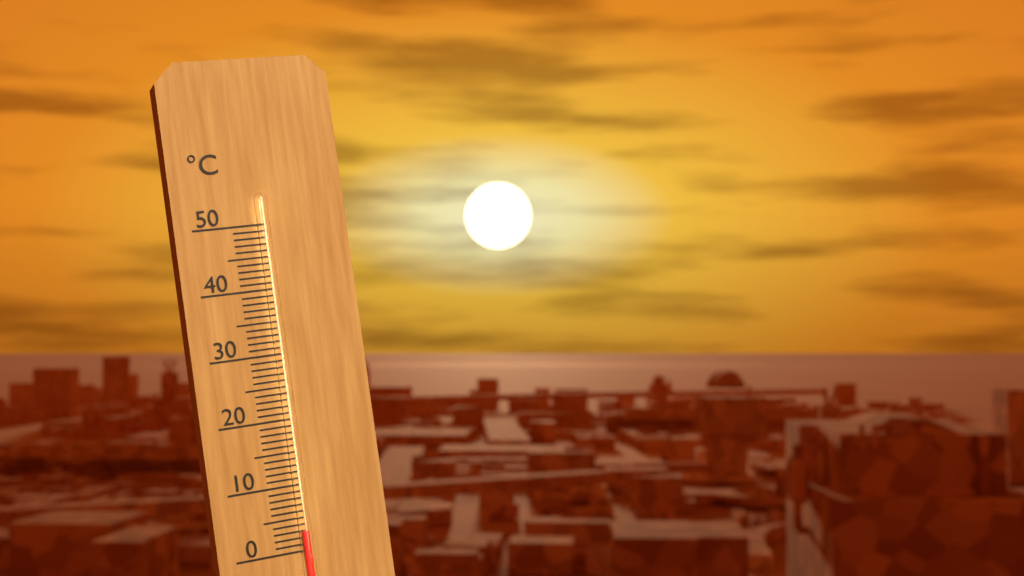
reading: 3 °C
